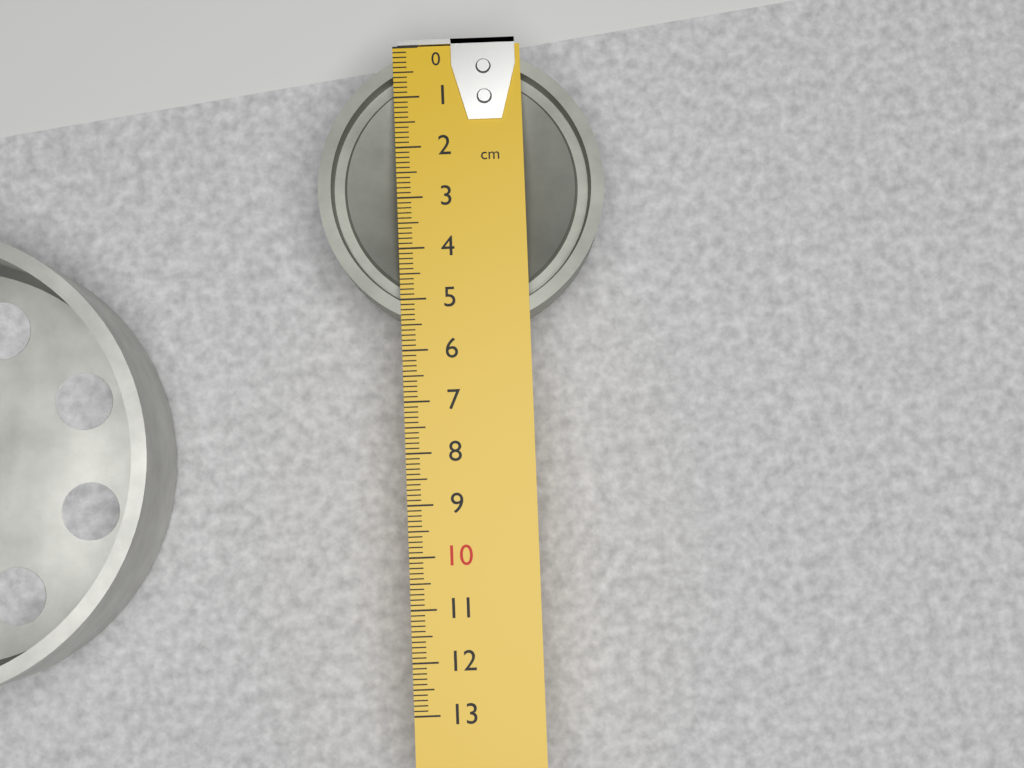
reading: 5.6 cm
